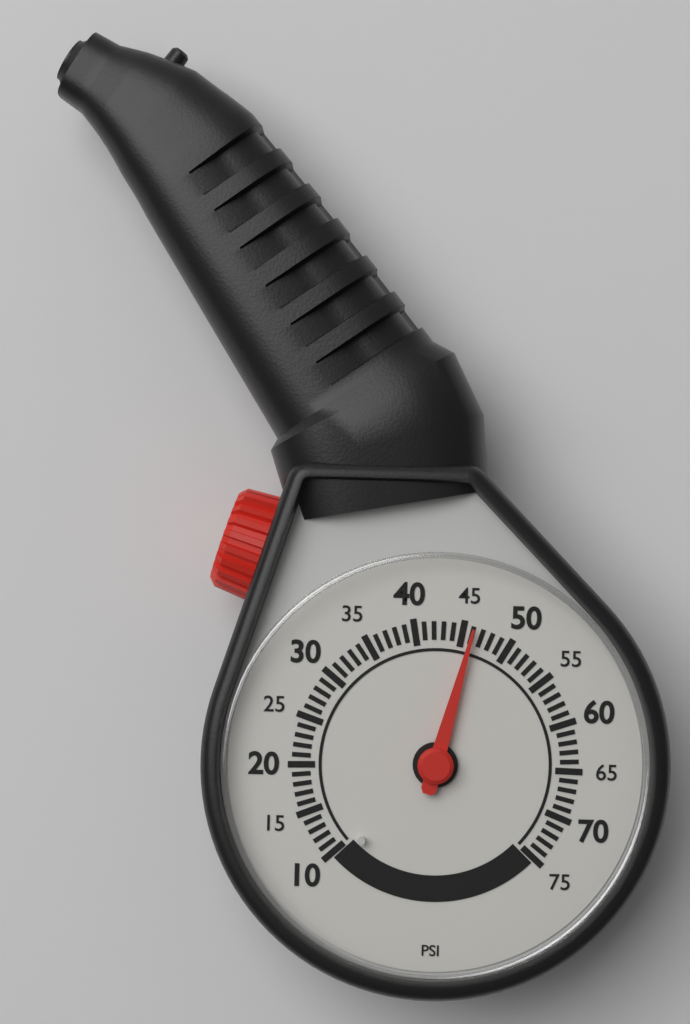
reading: 46 psi
